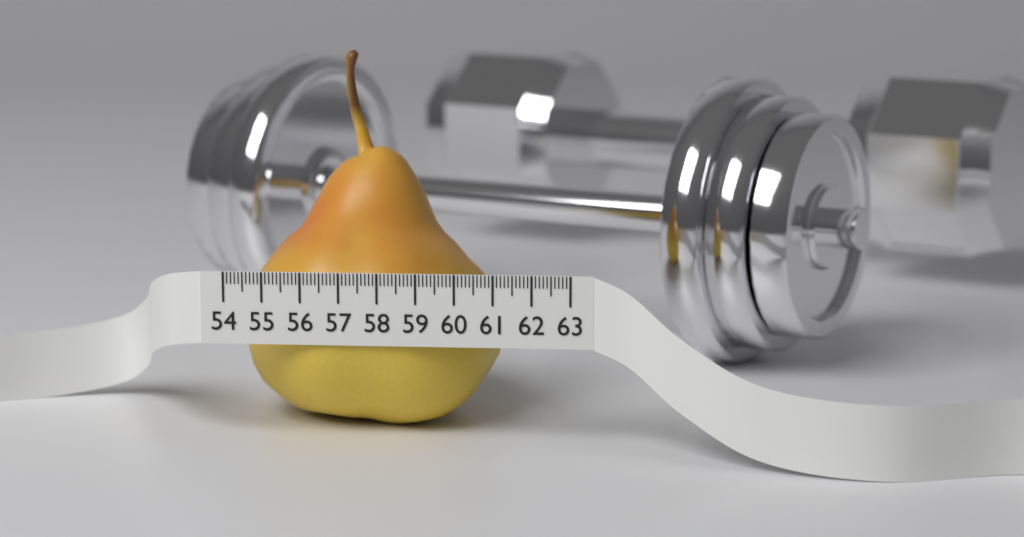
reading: 61.0 (no unit)
